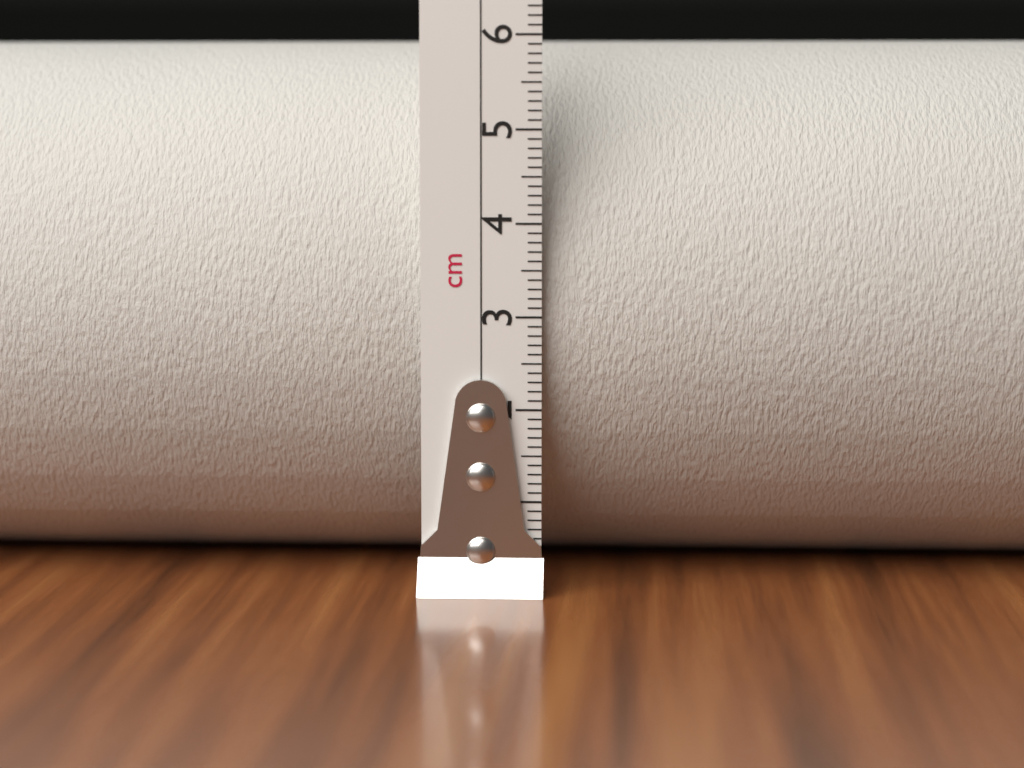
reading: 6.0 cm
